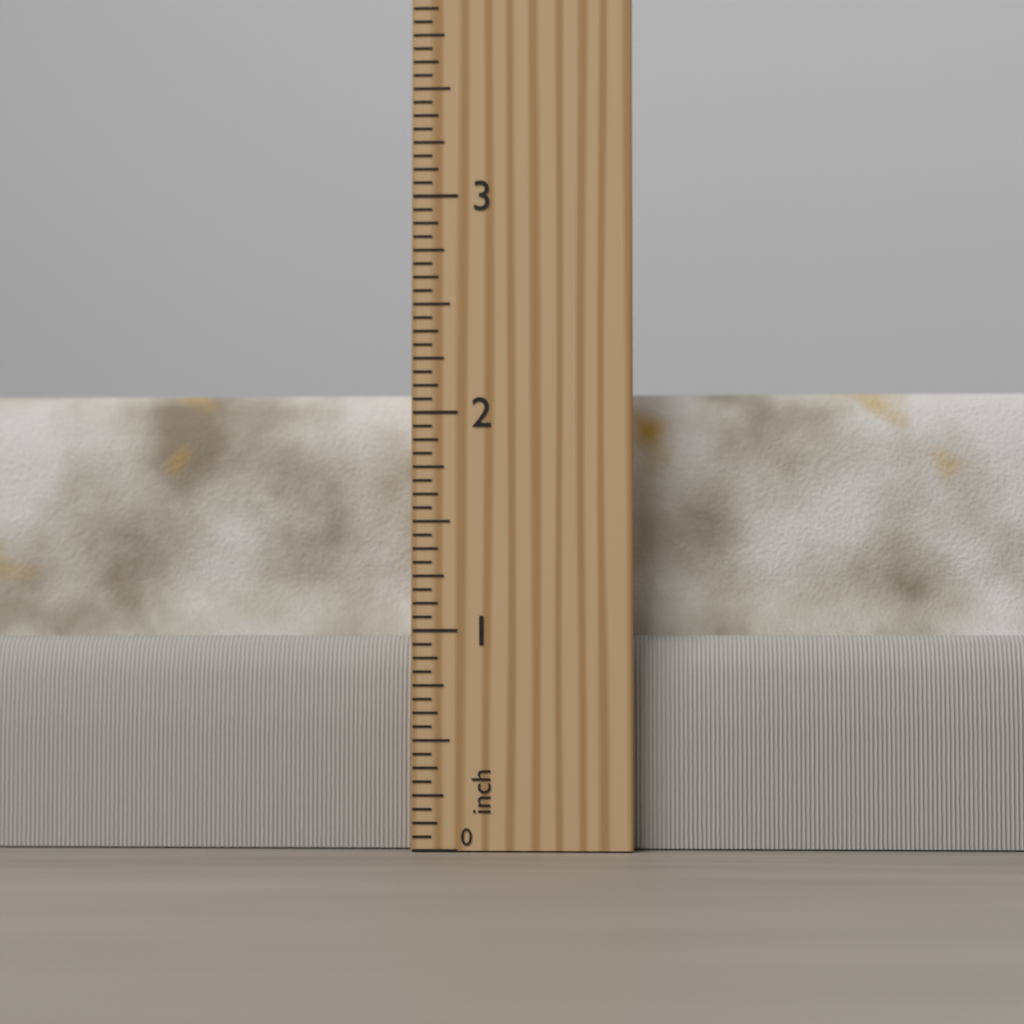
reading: 2.1250 inch
